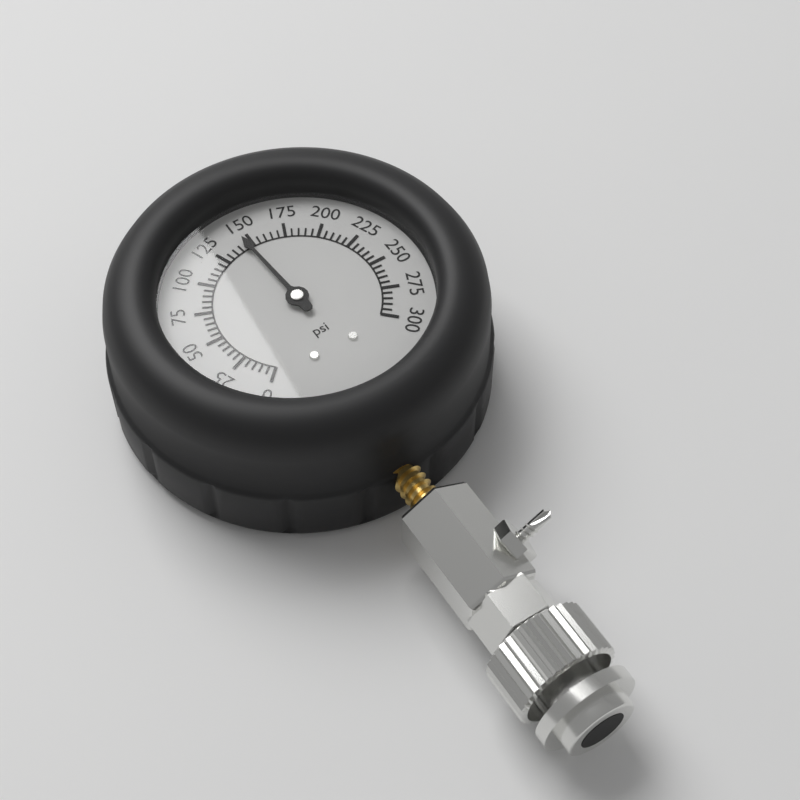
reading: 145 psi
